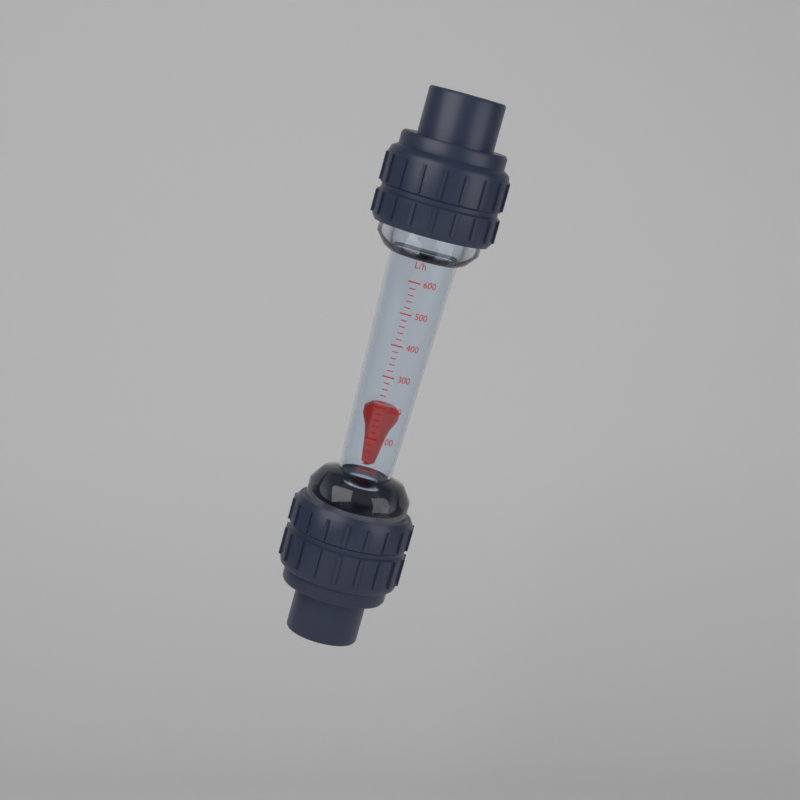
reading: 200 L/h
